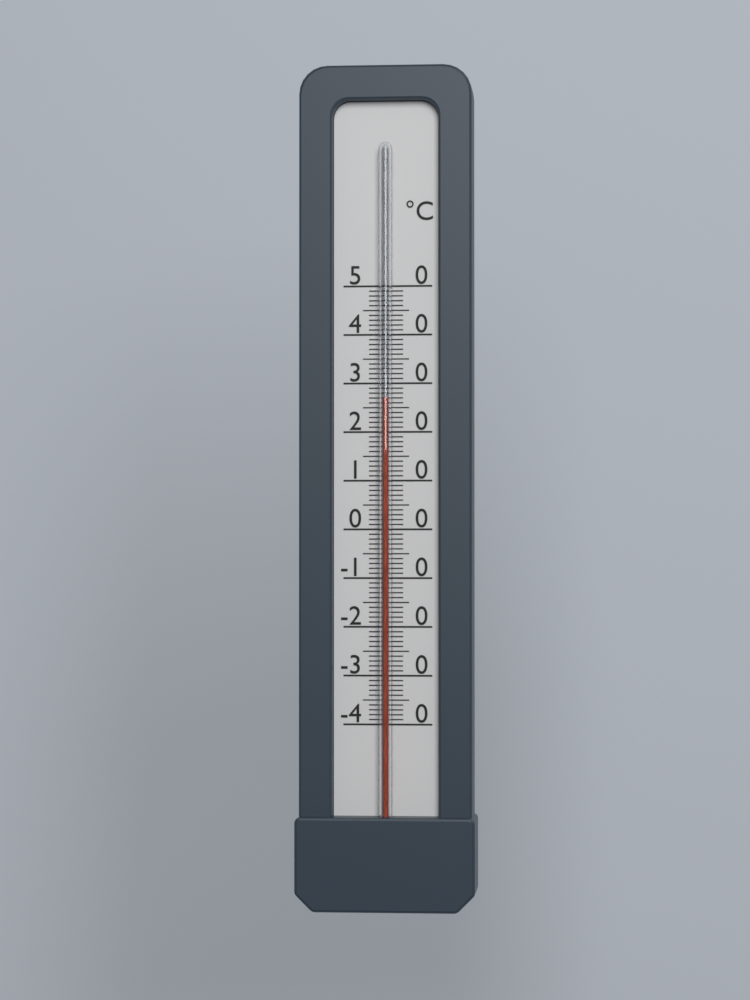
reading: 27 °C
